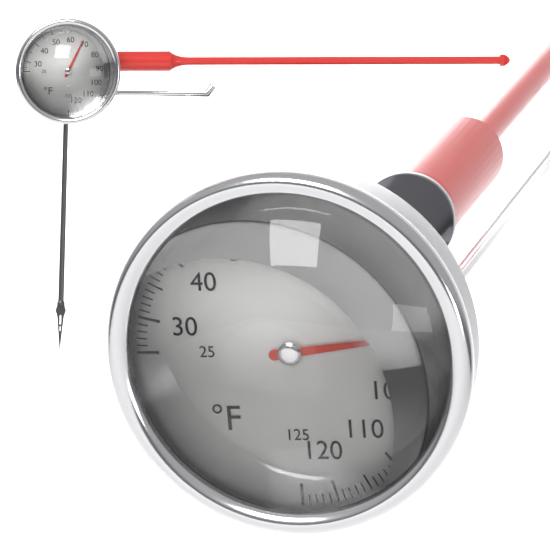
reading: 89 °F
